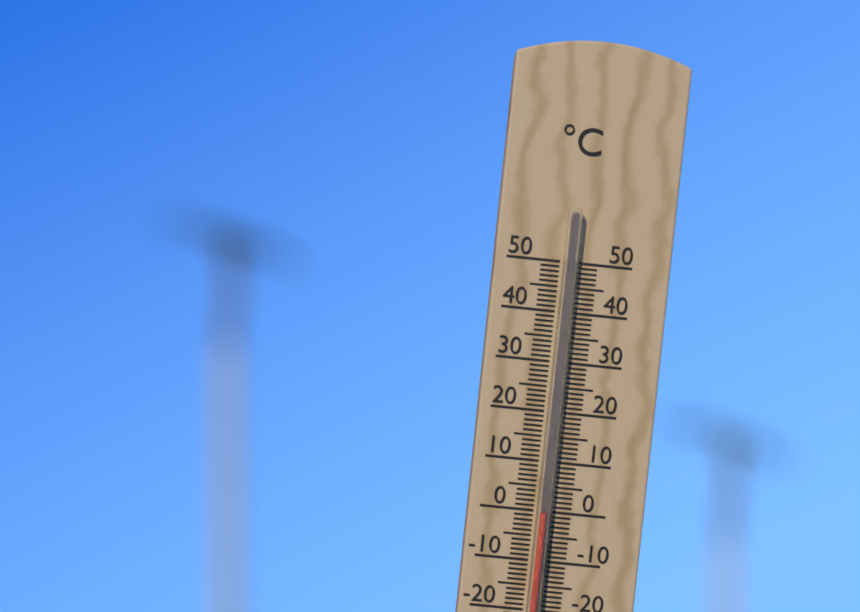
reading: 0 °C
